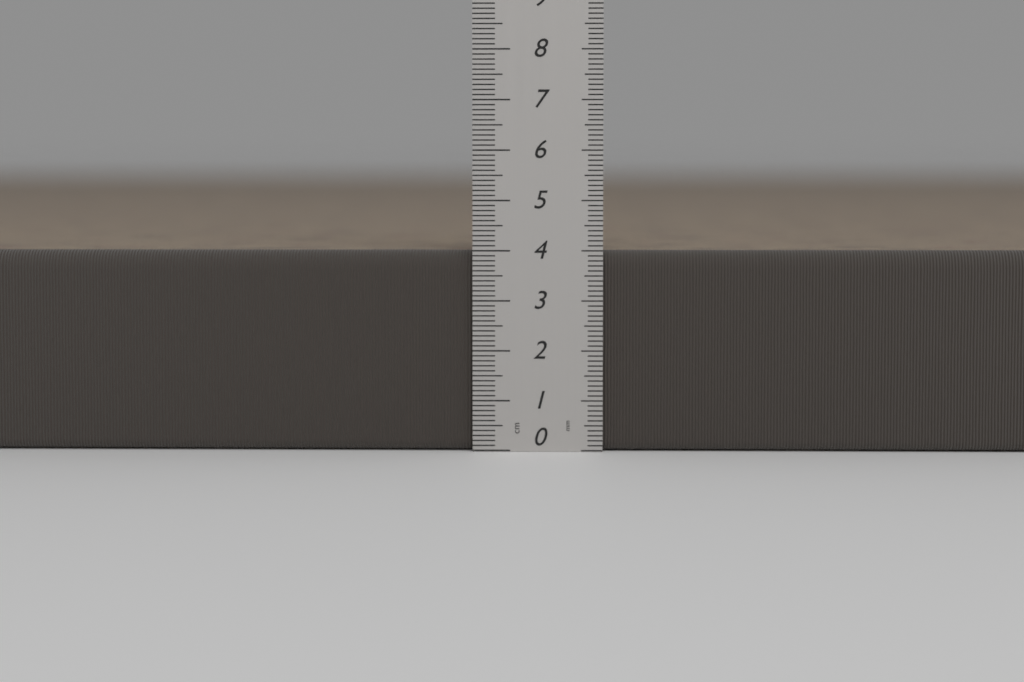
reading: 4.0 cm
